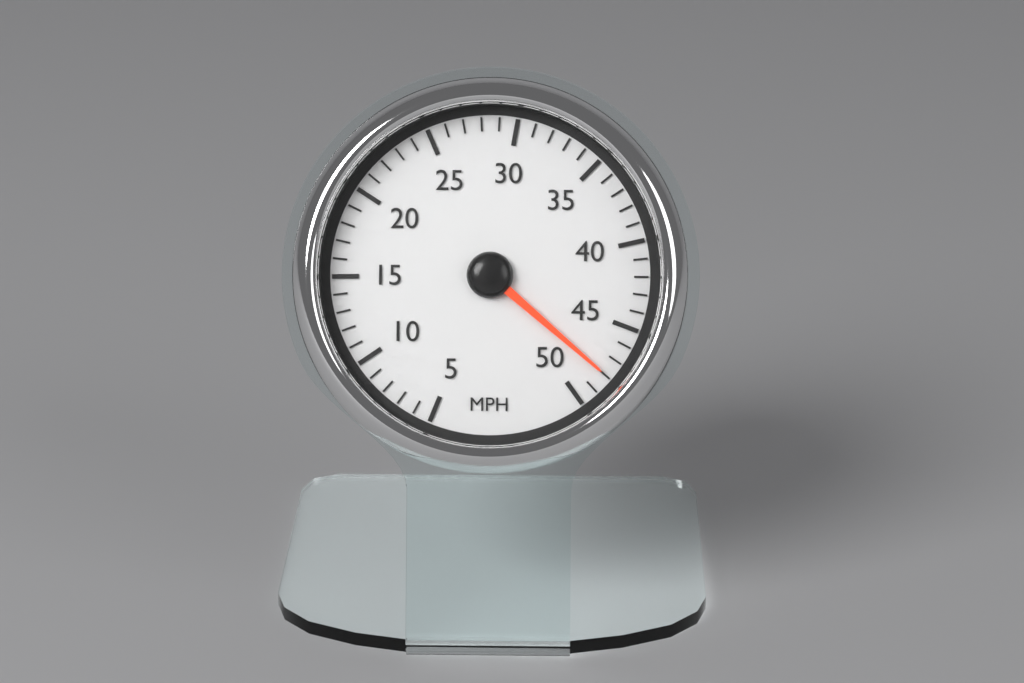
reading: 48 MPH
